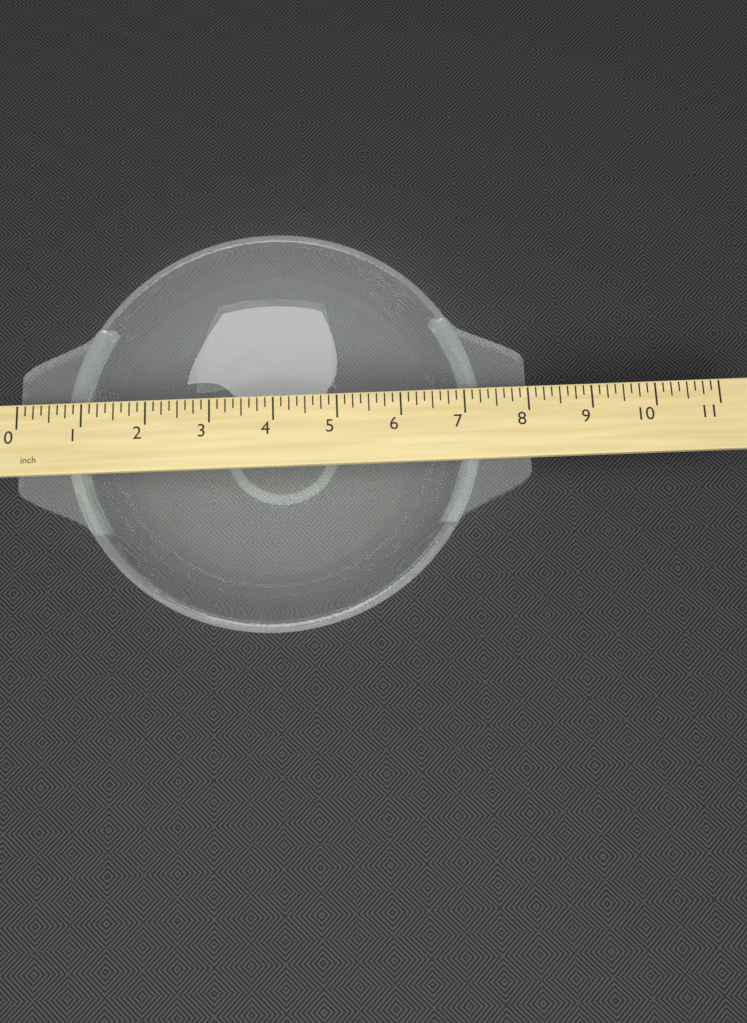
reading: 8.000 inch
